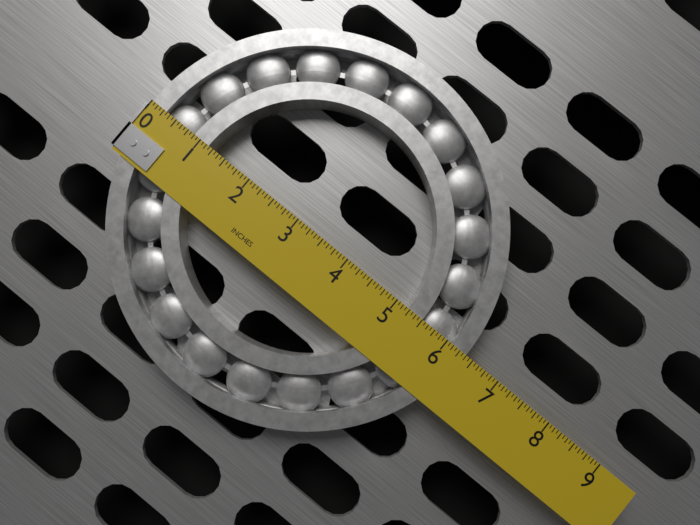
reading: 6.3750 in
